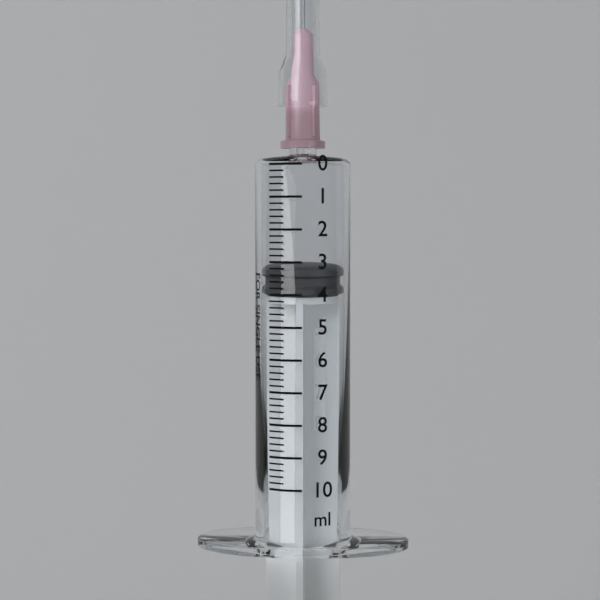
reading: 3.2 ml
